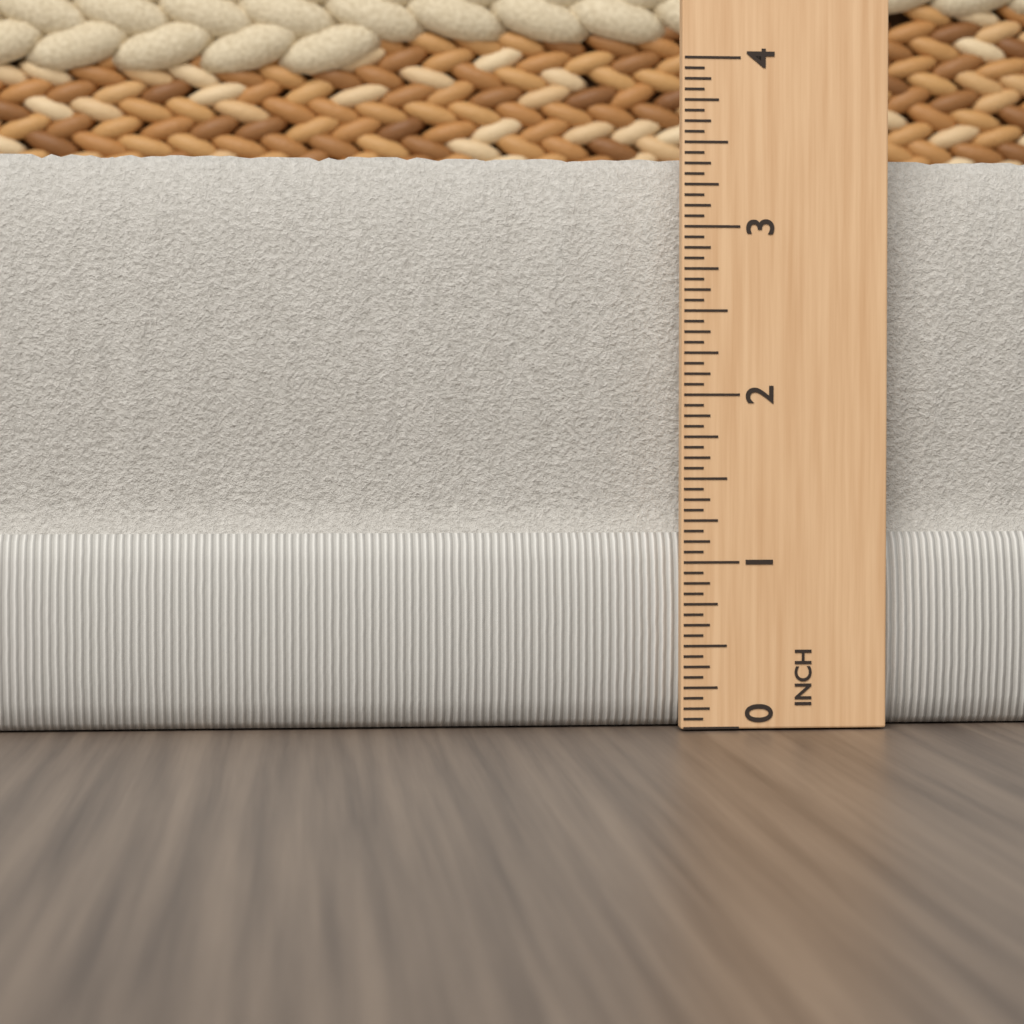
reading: 3.4375 in
